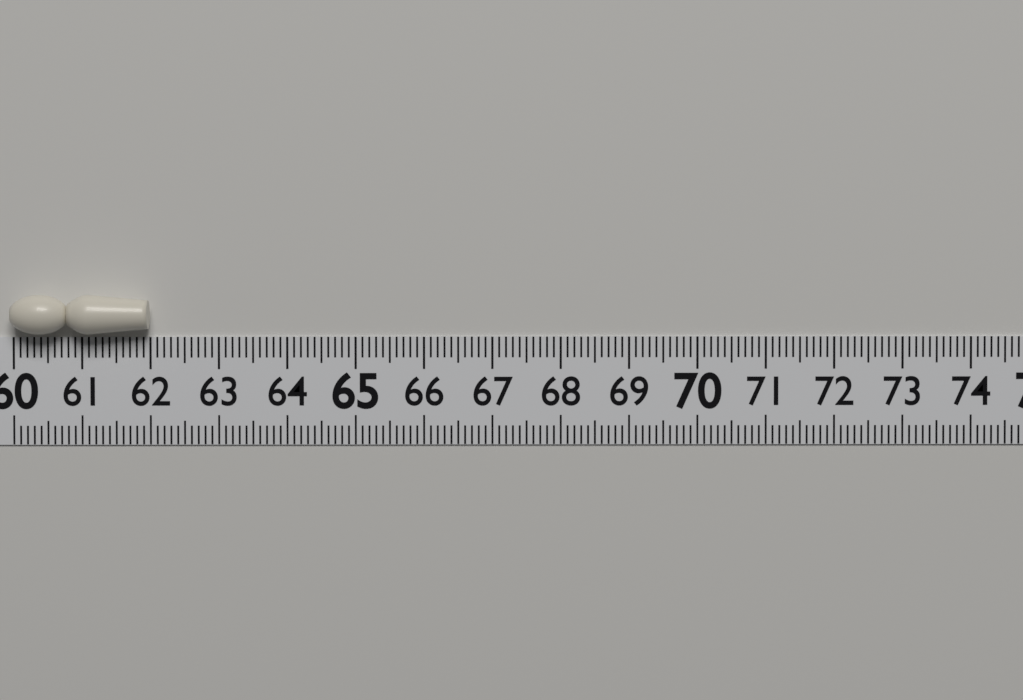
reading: 62.0 (no unit)
